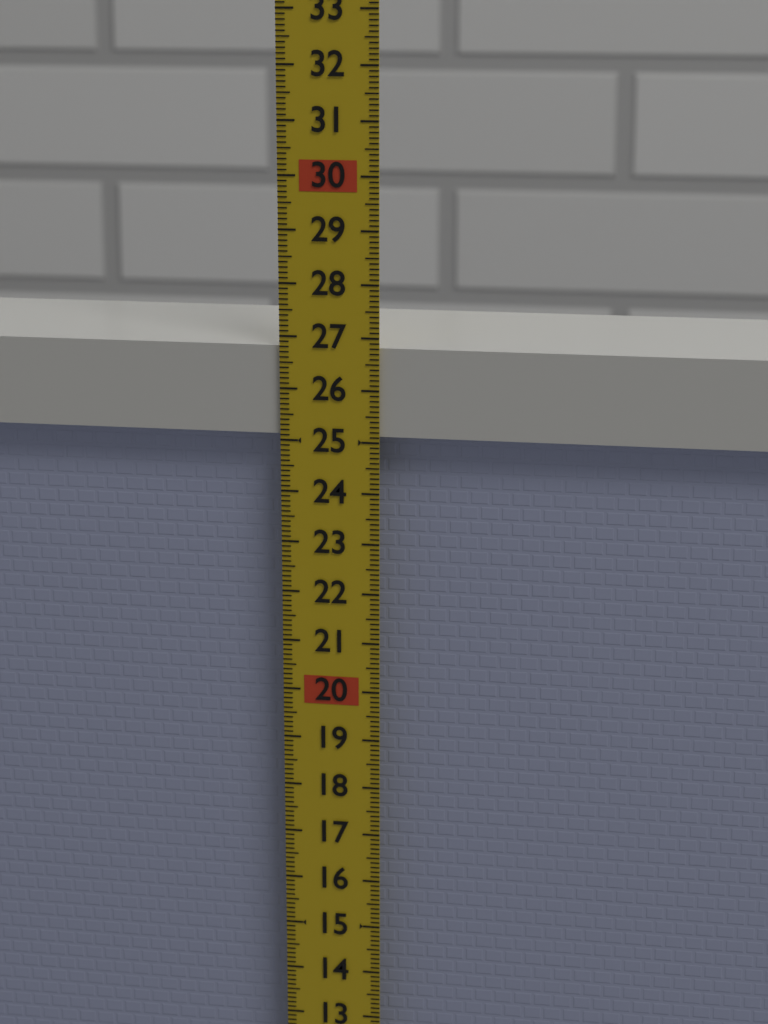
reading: 26.8 (no unit)
